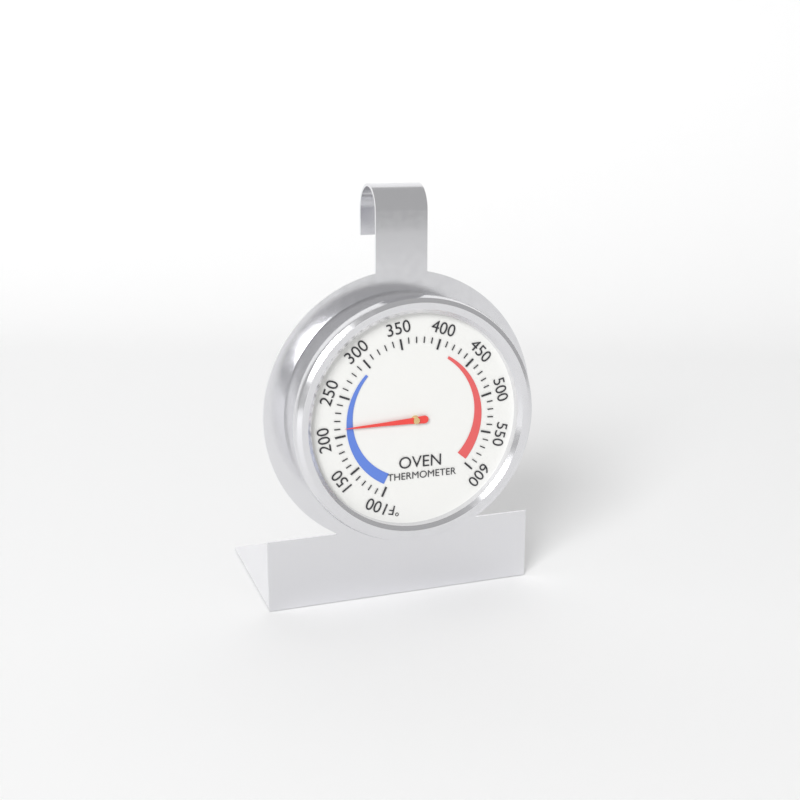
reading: 210 °F
